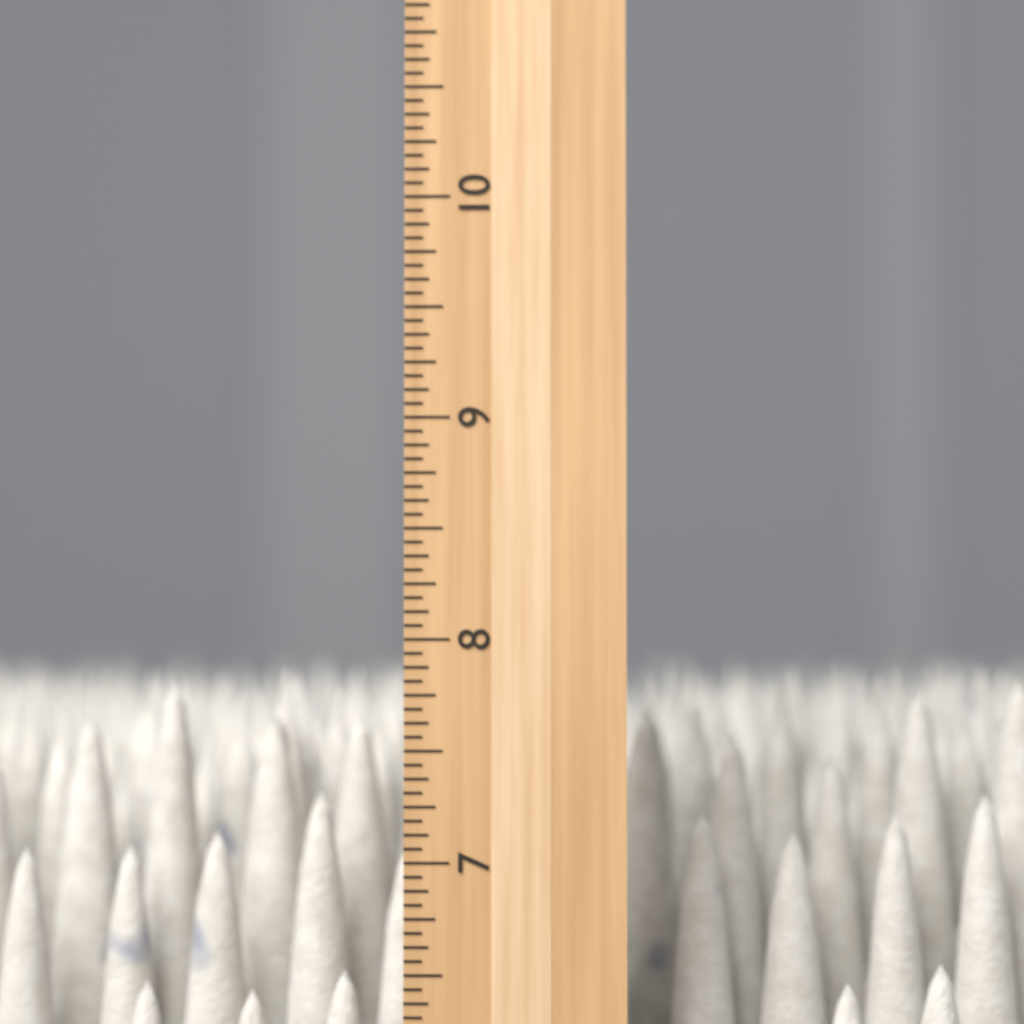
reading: 7.8750 inch
